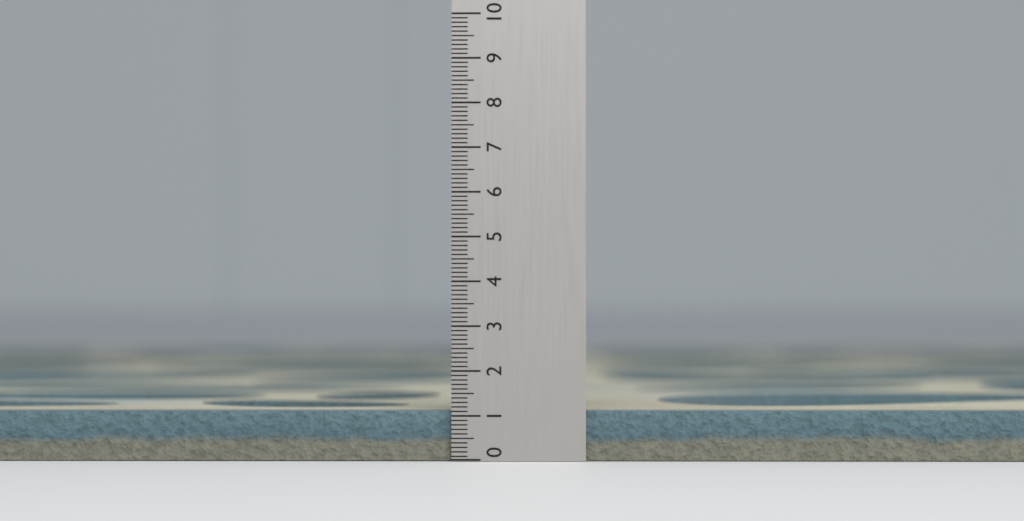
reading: 1.1 (no unit)
